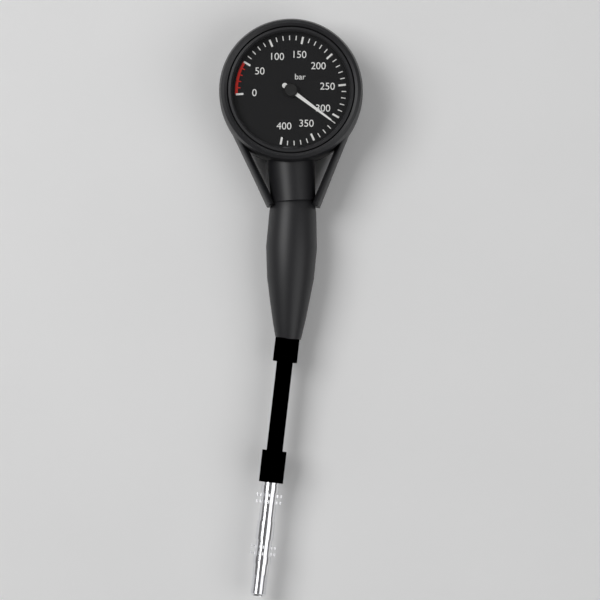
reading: 310 bar
